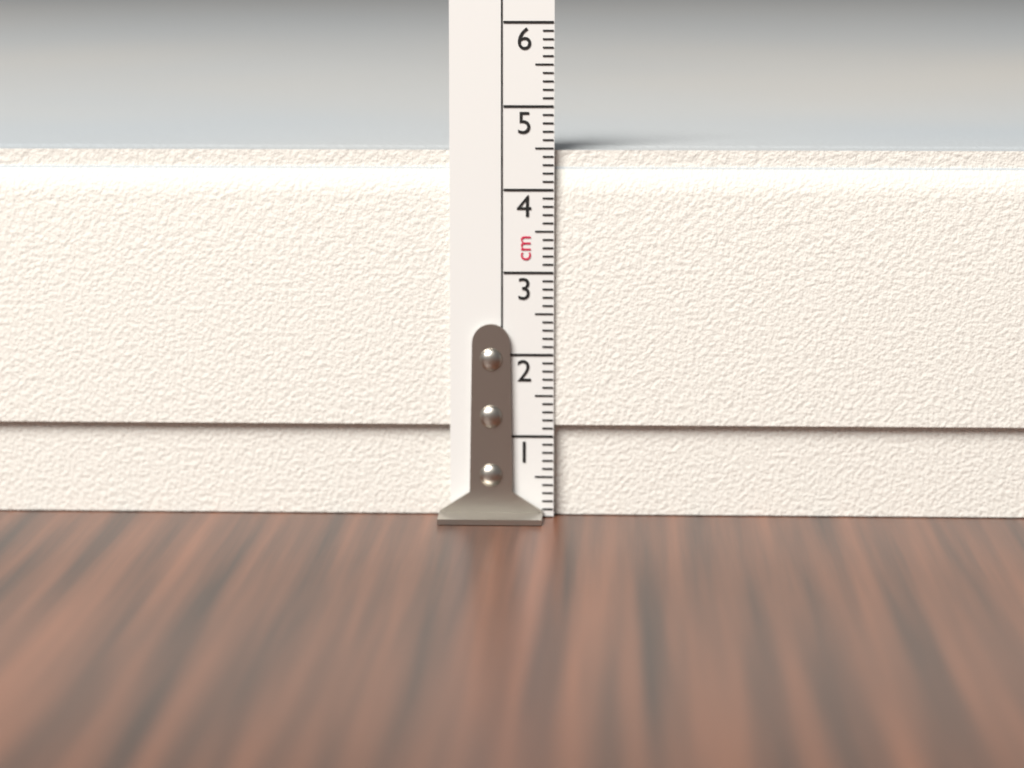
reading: 4.5 cm
